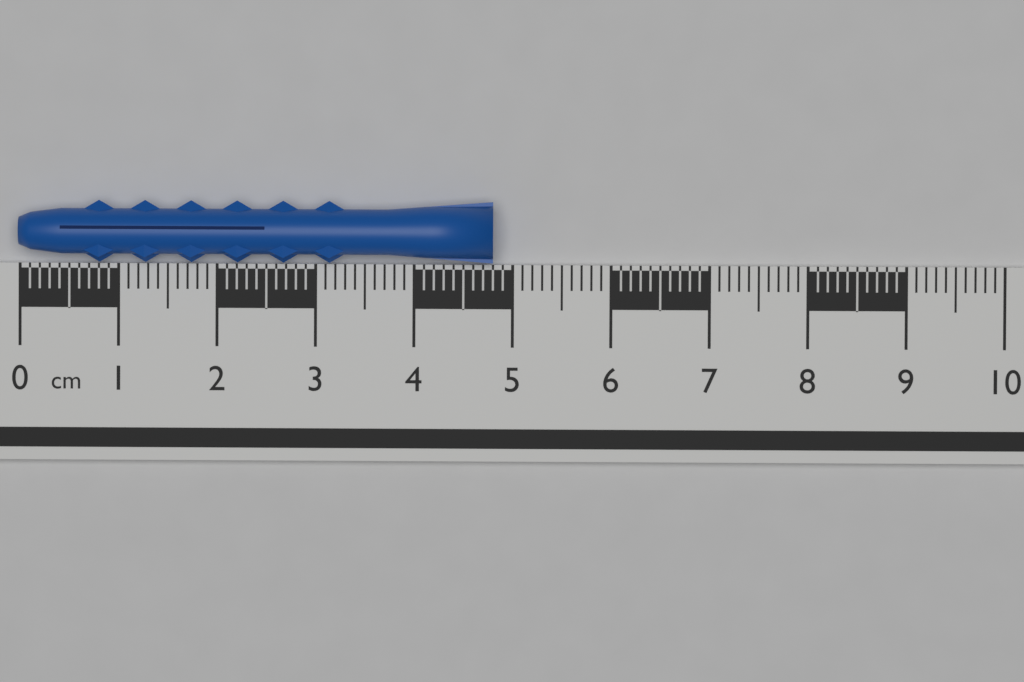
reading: 4.8 cm
